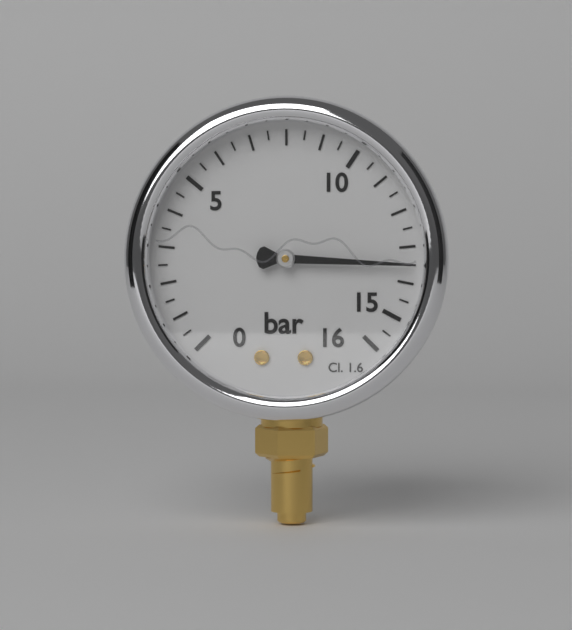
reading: 13.5 bar
